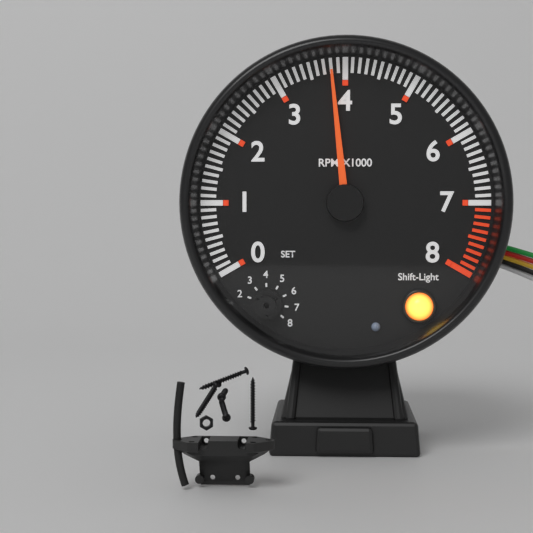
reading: 3800 RPM
